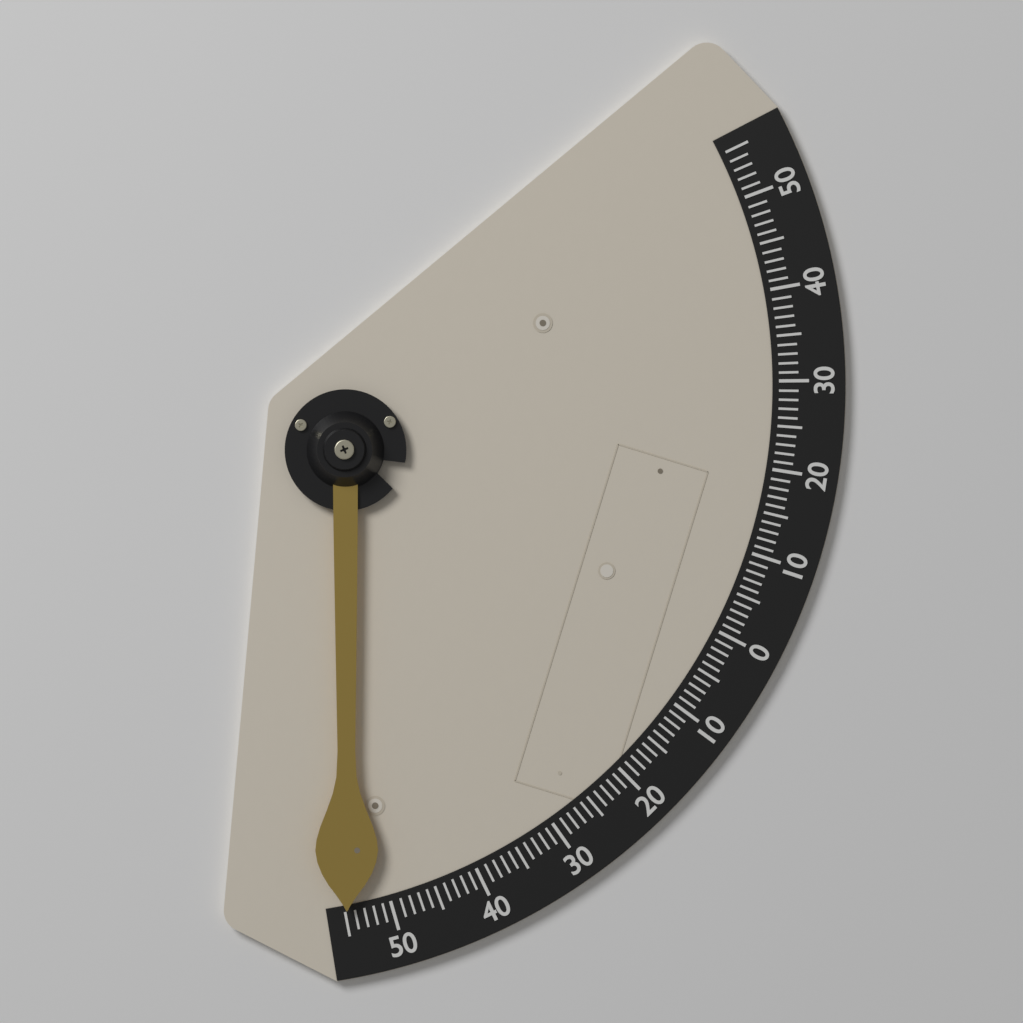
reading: -55 (no unit)
